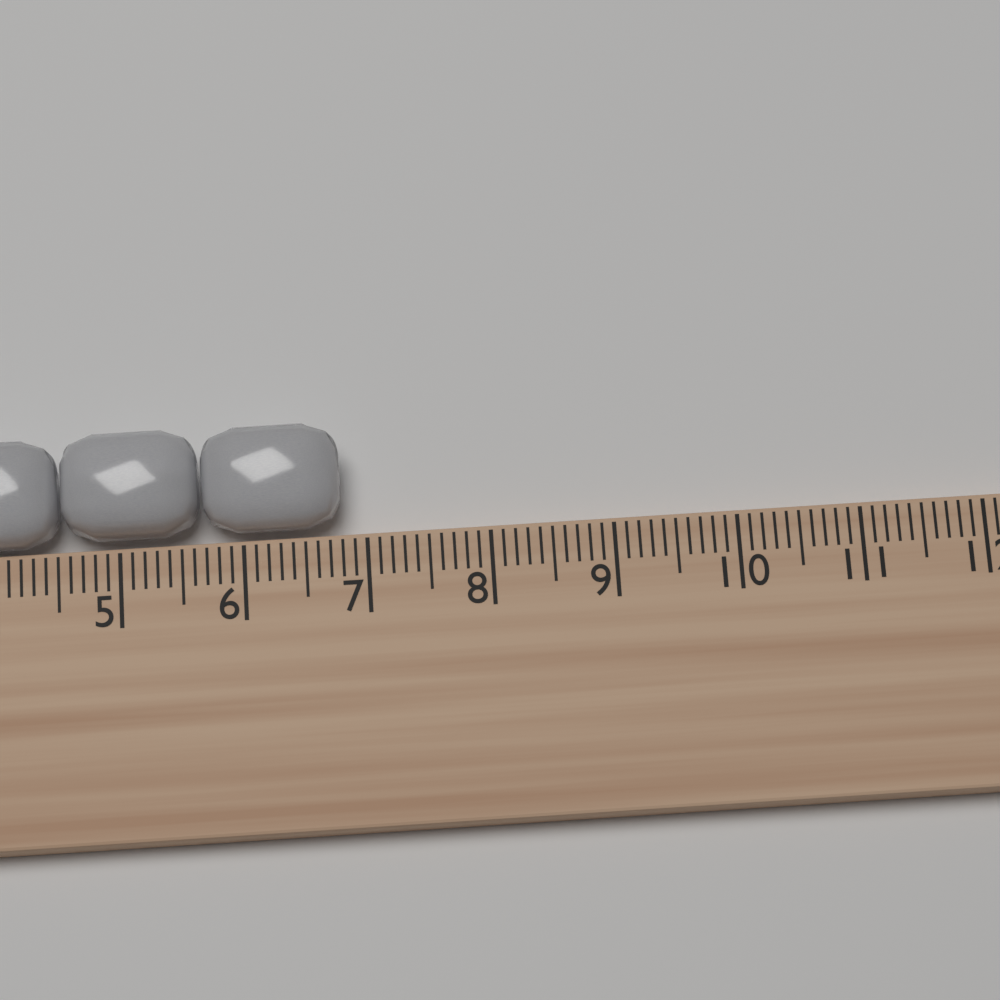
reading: 6.8 cm
